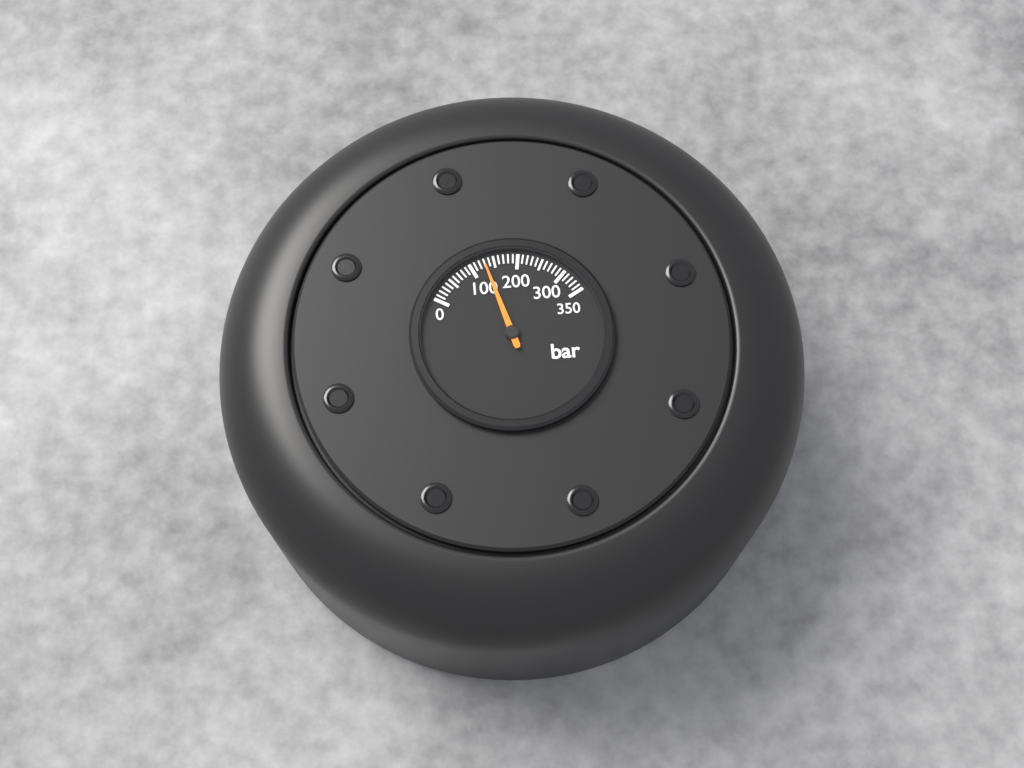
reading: 130 bar
